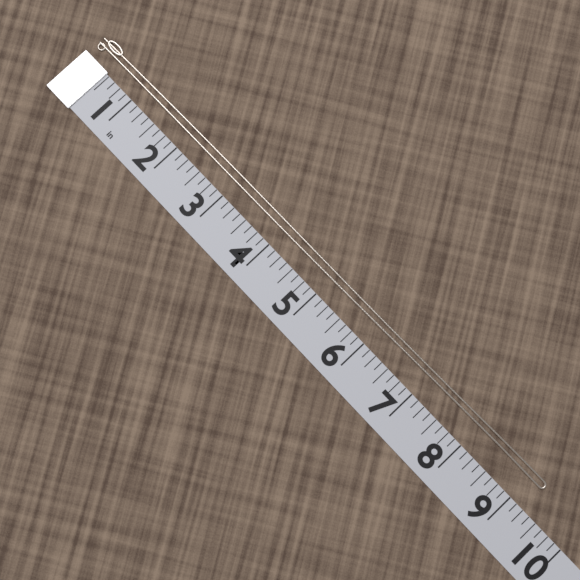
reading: 9.250 in
